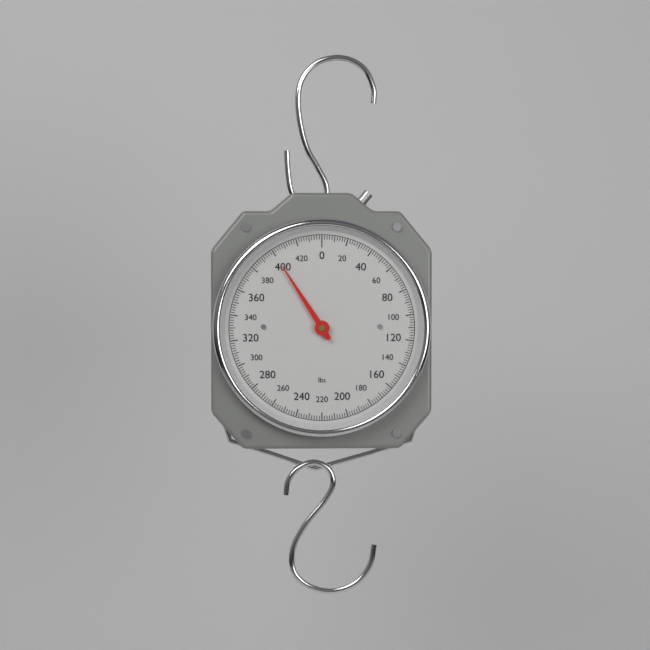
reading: 400 lbs
